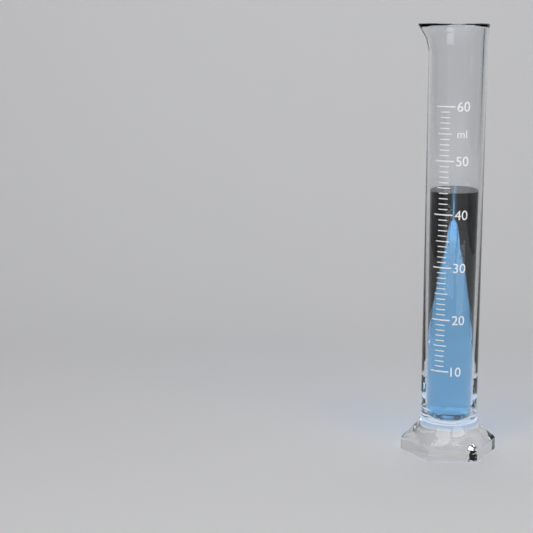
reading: 44 ml
